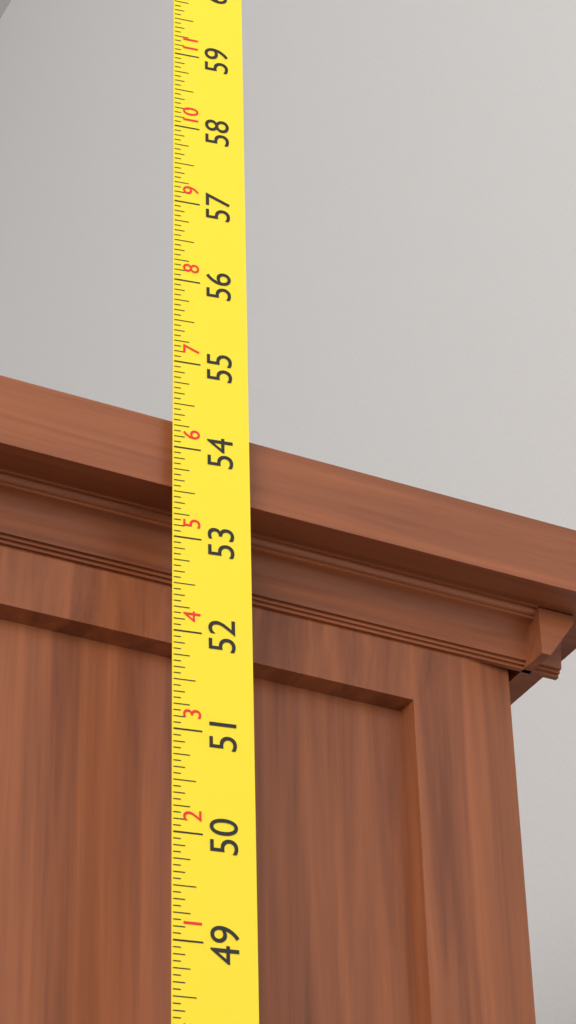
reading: 54.3750 in
